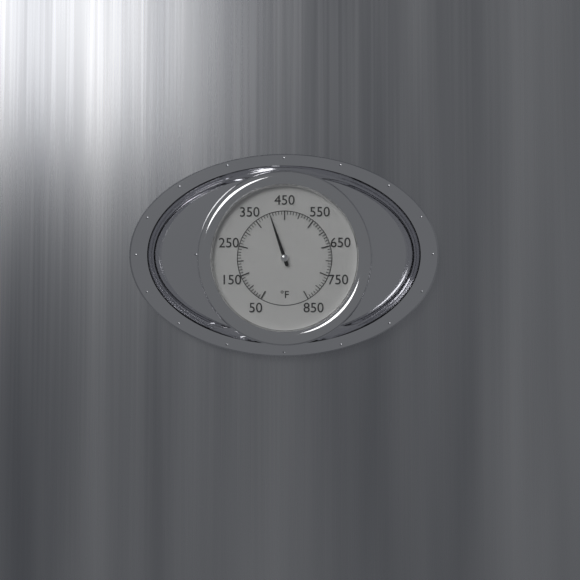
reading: 400 °F
